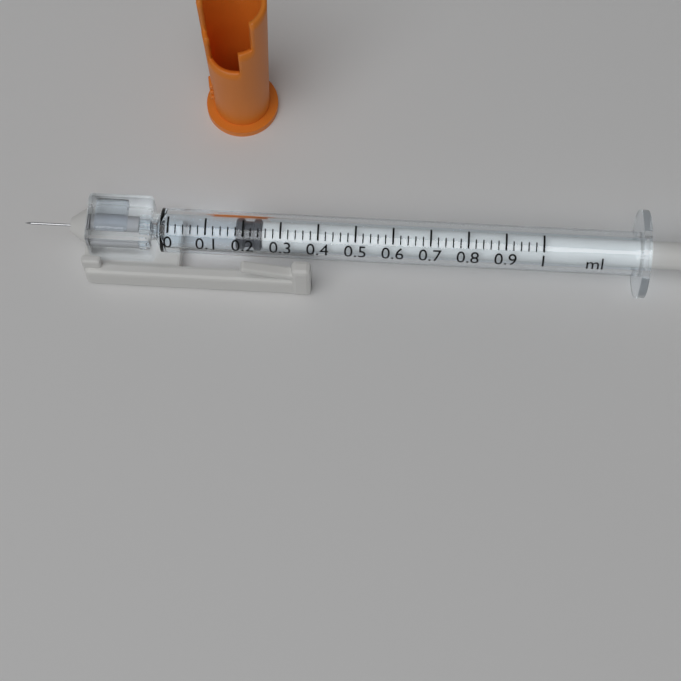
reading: 0.18 ml
